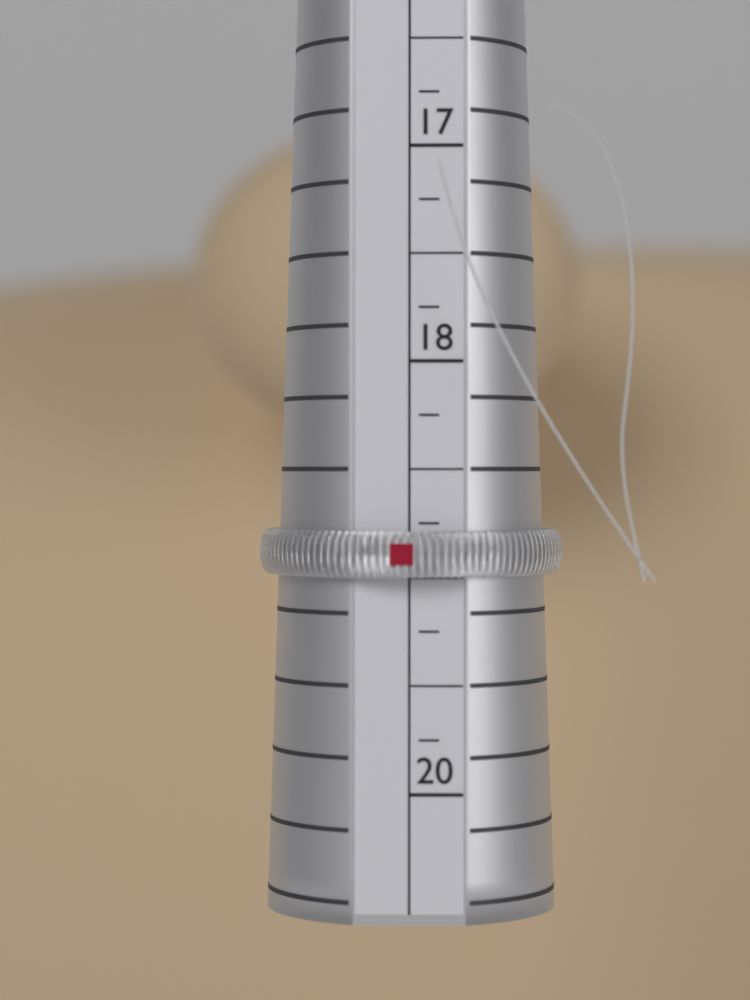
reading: 19.00 (no unit)
